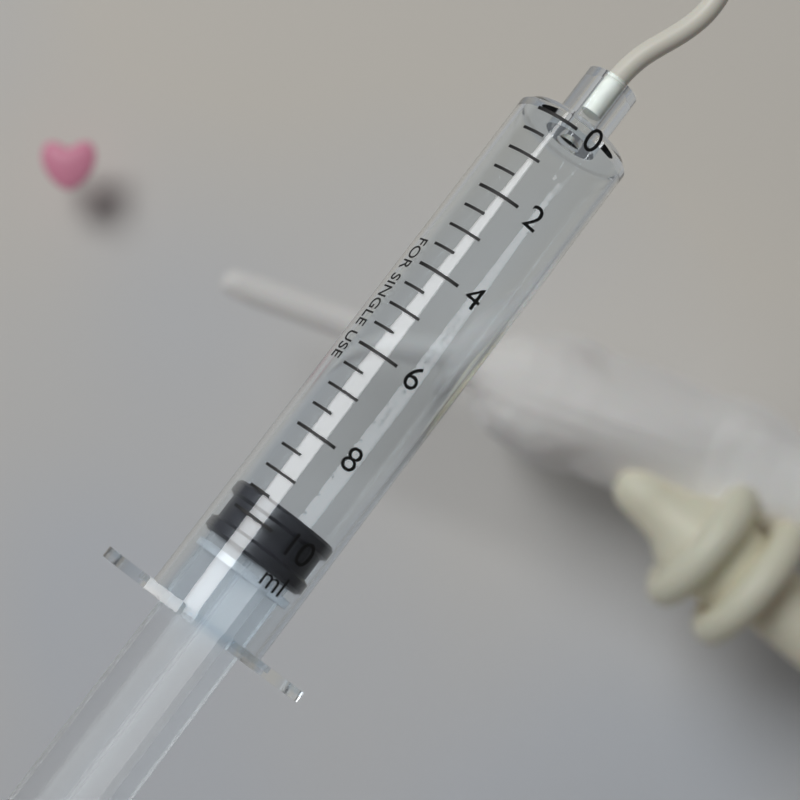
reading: 9.5 ml
